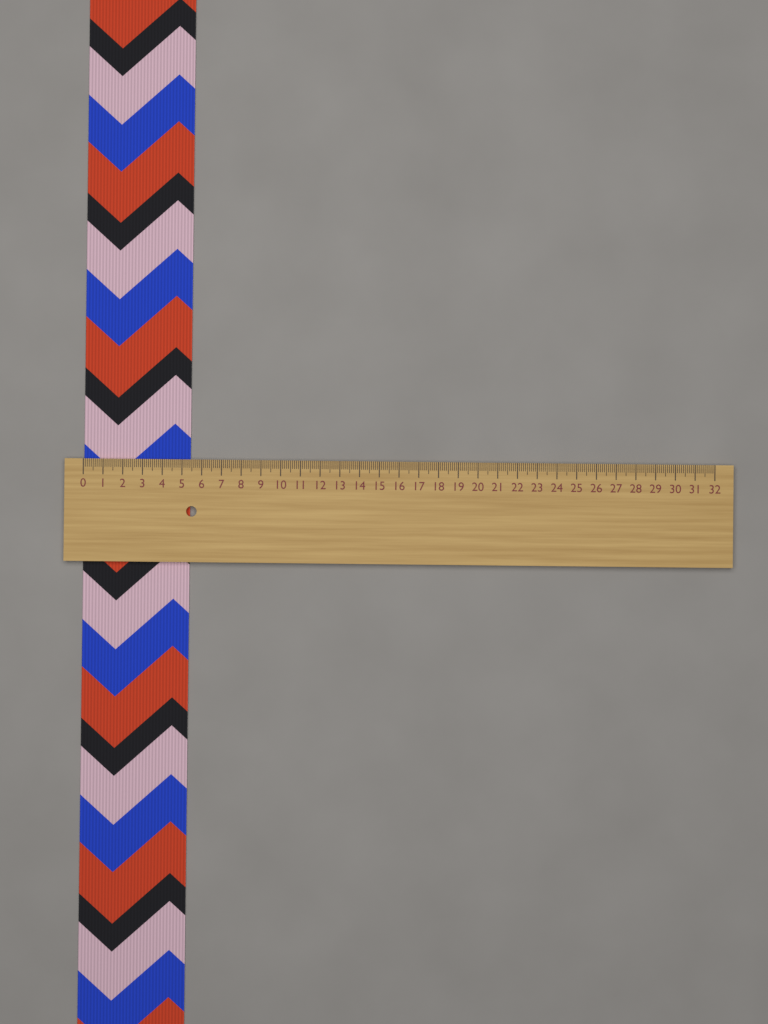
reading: 5.4 (no unit)
